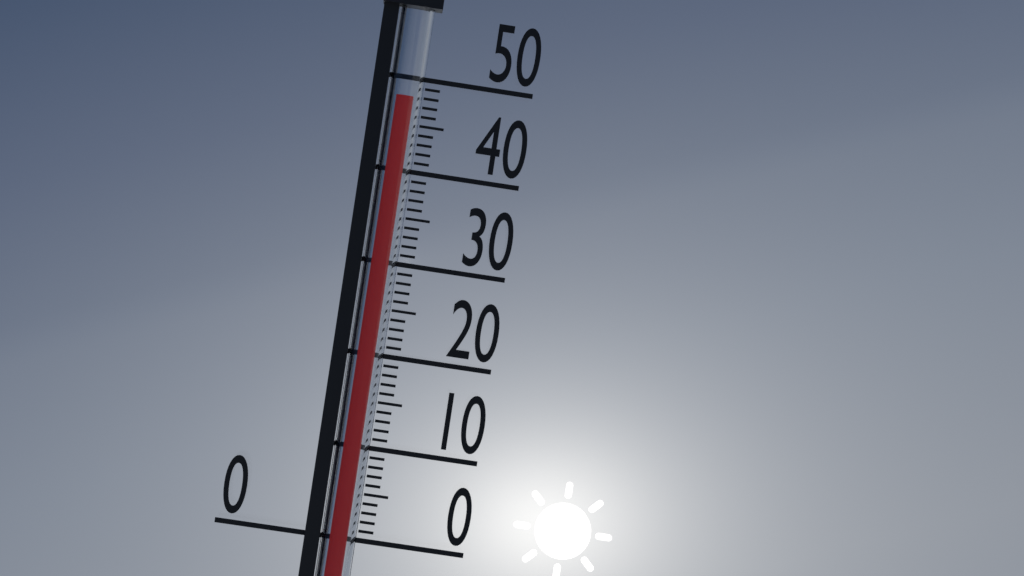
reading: 48 (no unit)
